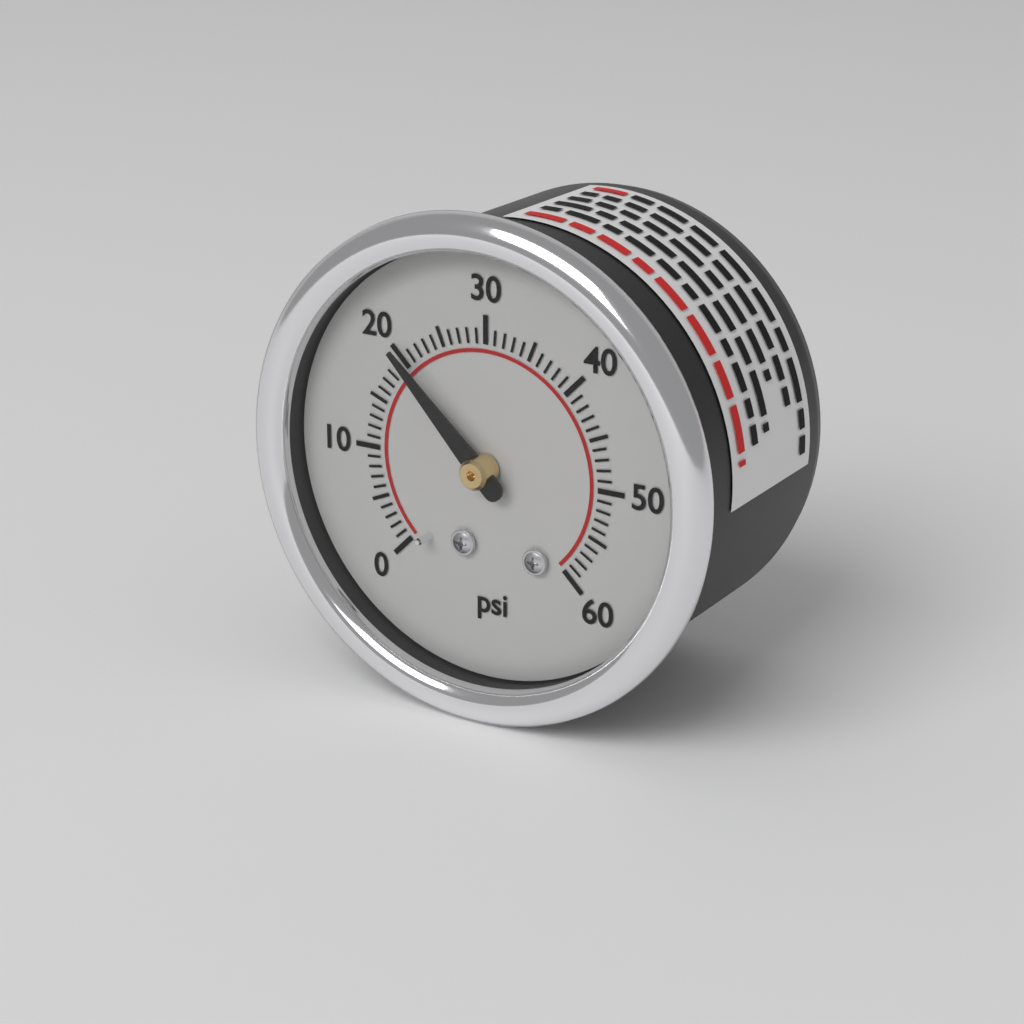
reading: 20 psi
